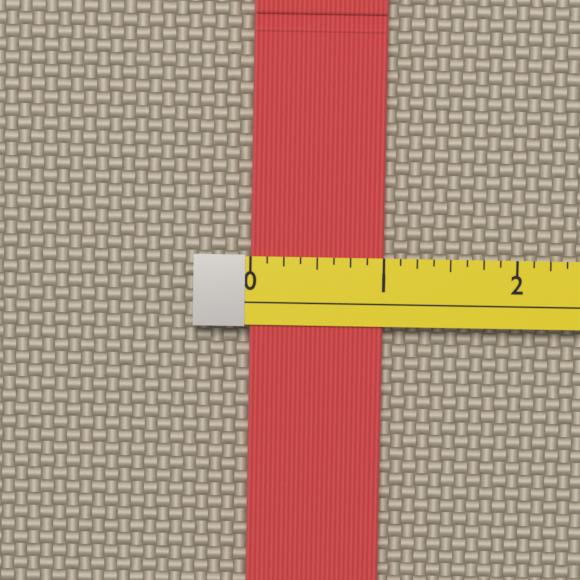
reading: 1.000 (no unit)
